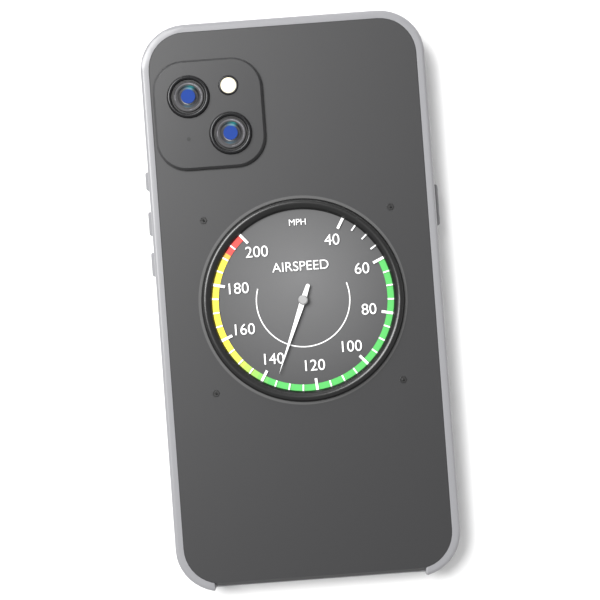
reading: 135 mph
